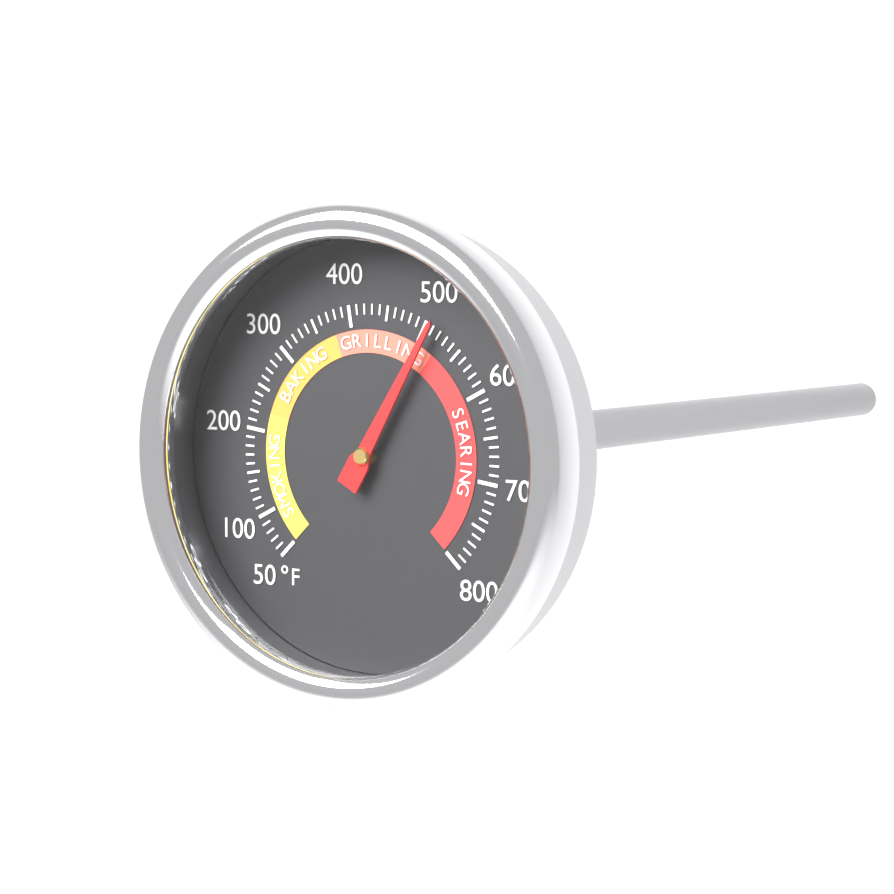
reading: 510 °F
